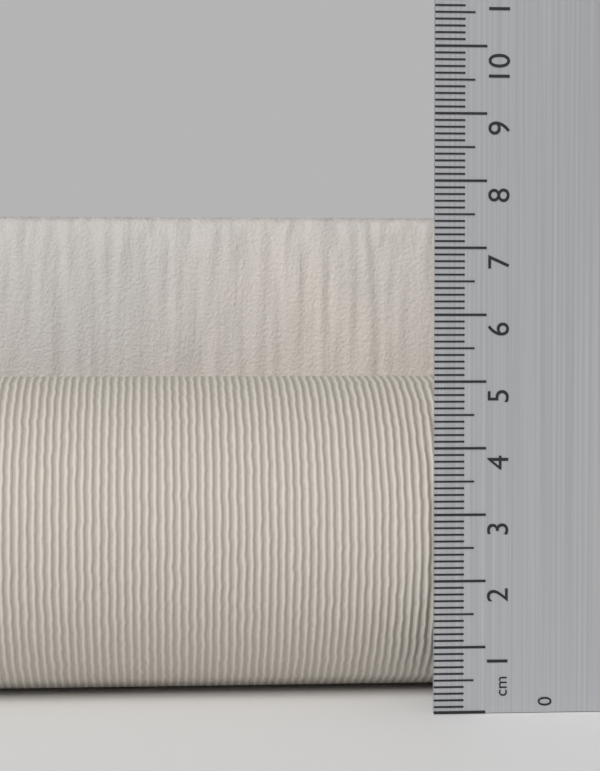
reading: 7.7 cm
